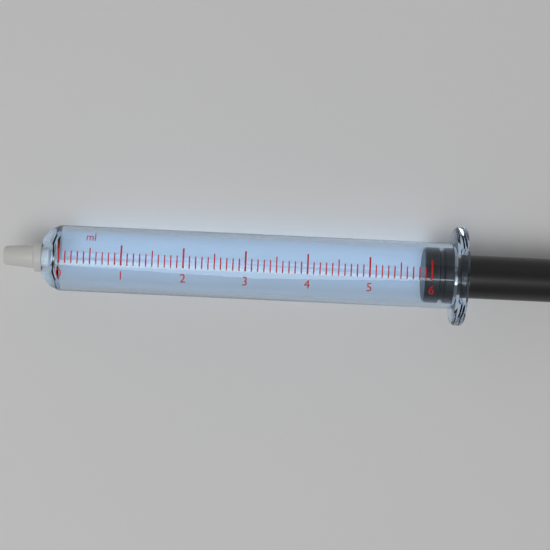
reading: 5.9 ml
